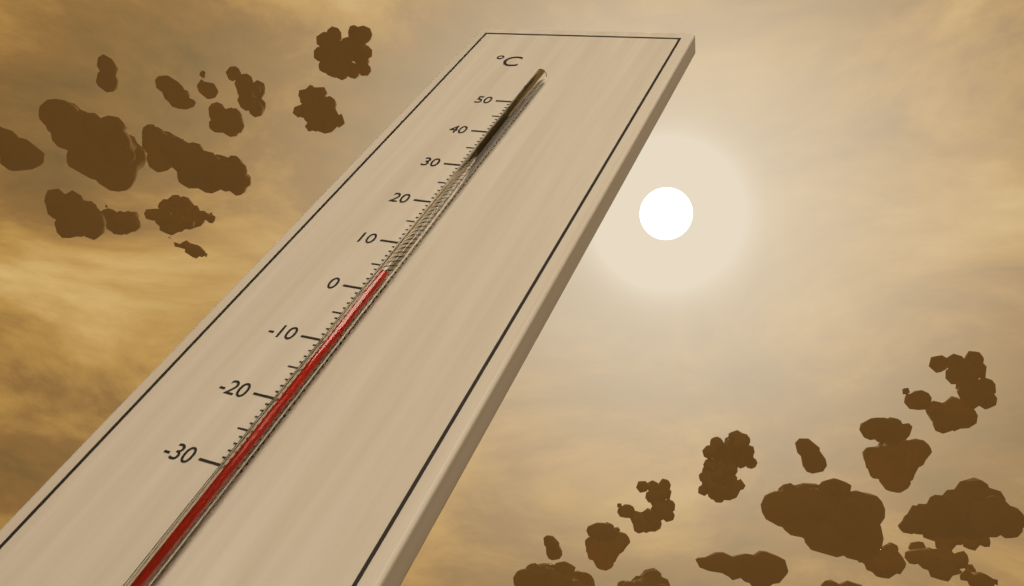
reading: 2 °C
